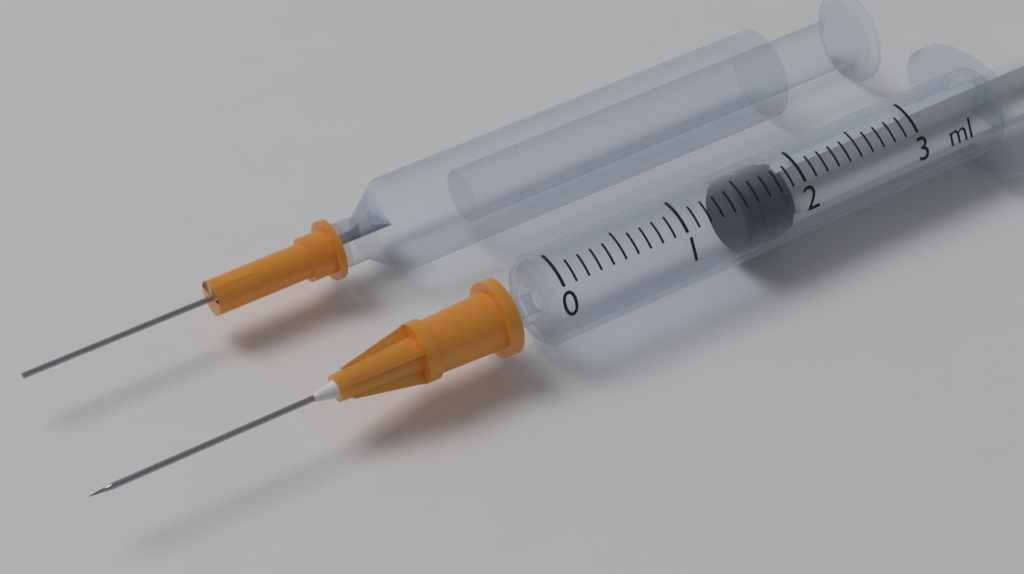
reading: 1.5 ml
